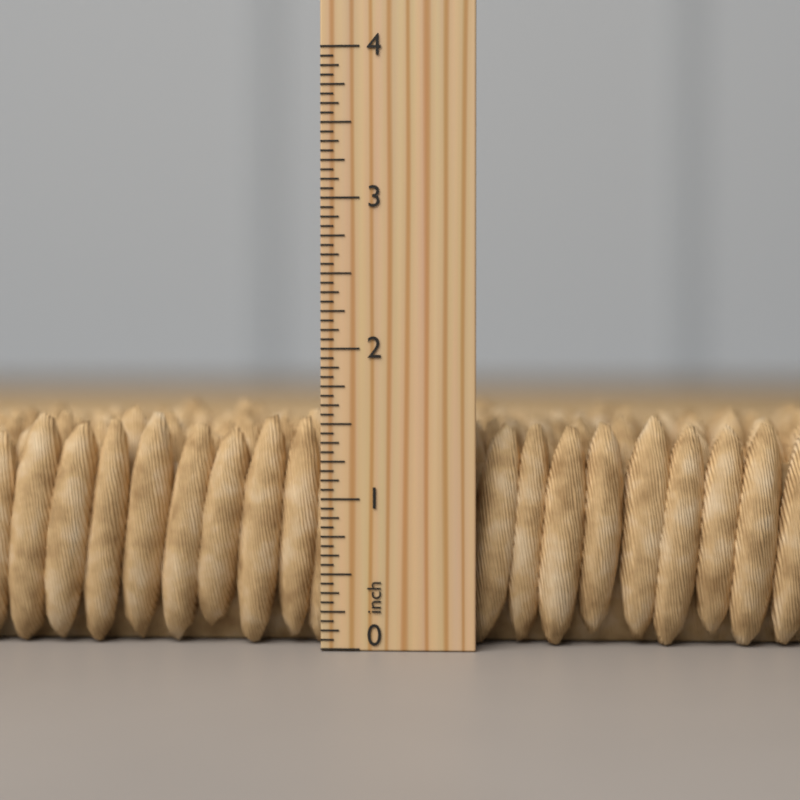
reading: 1.6250 inch
